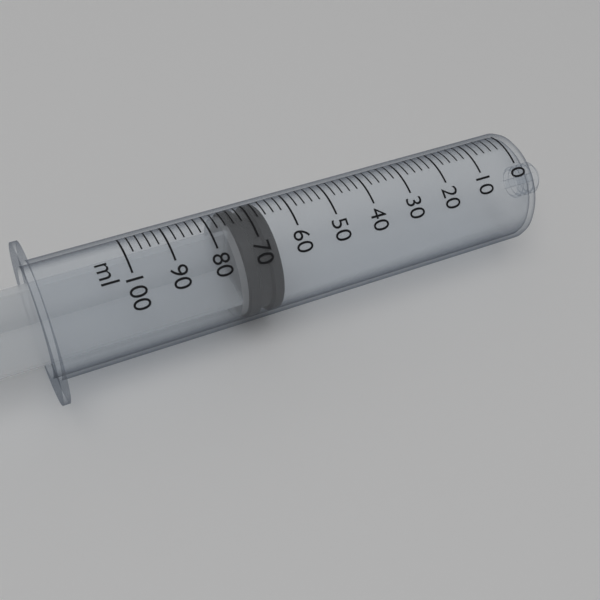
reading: 66 ml
